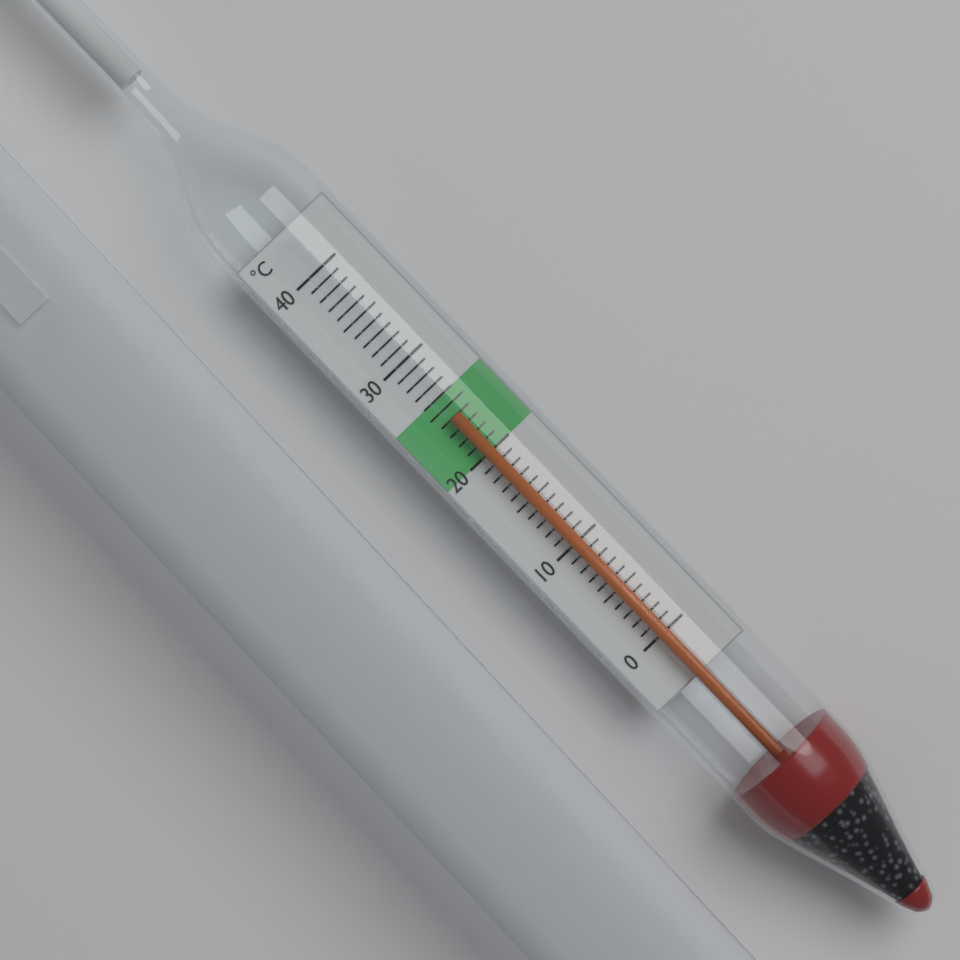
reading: 24 °C
